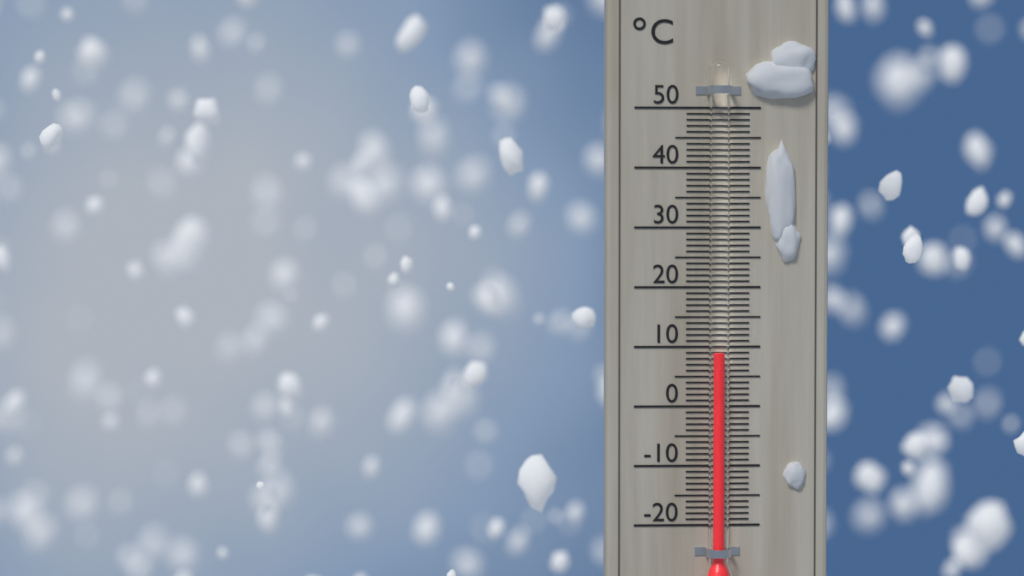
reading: 9 °C
